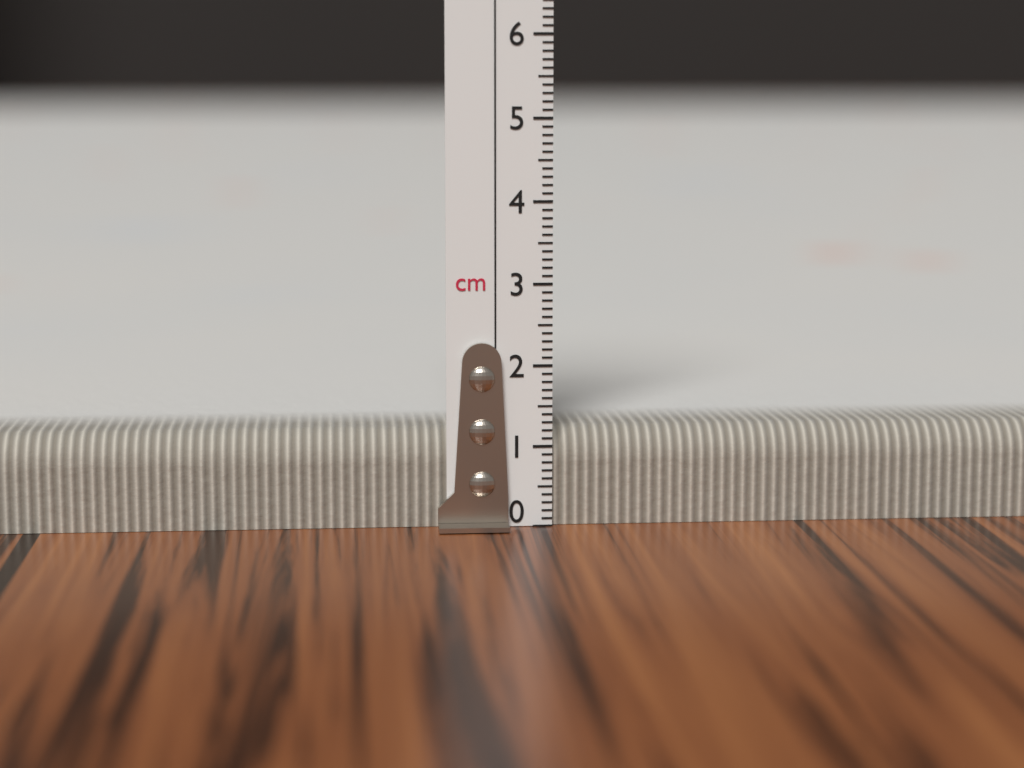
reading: 1.2 cm
